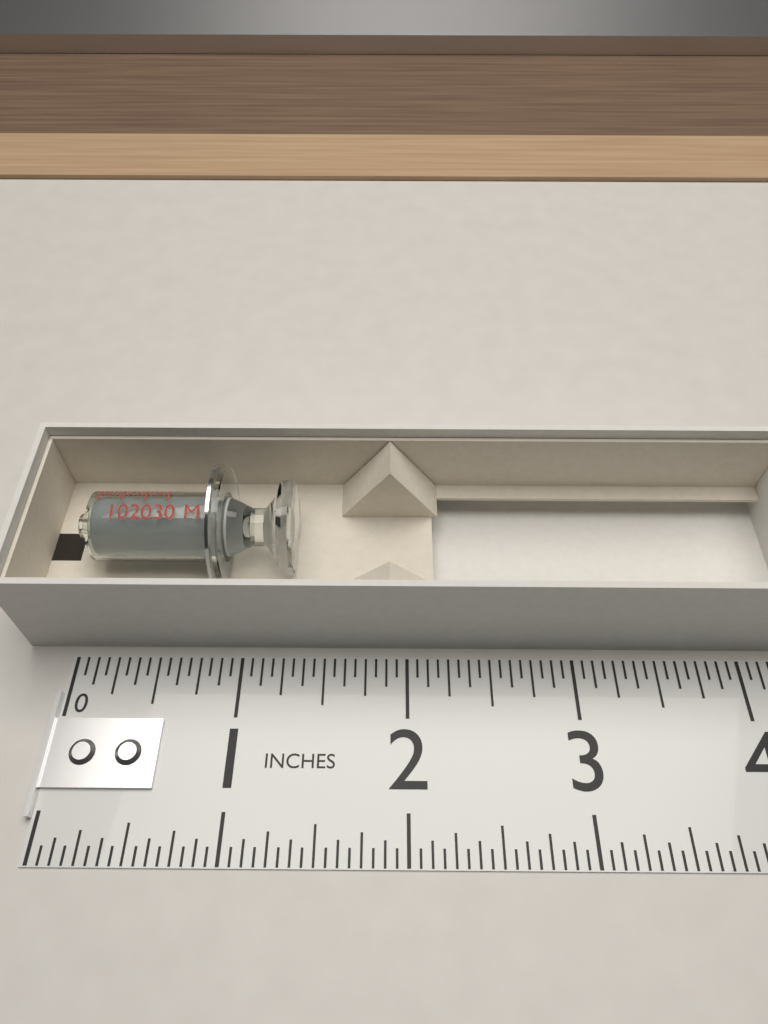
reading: 1.3125 in
